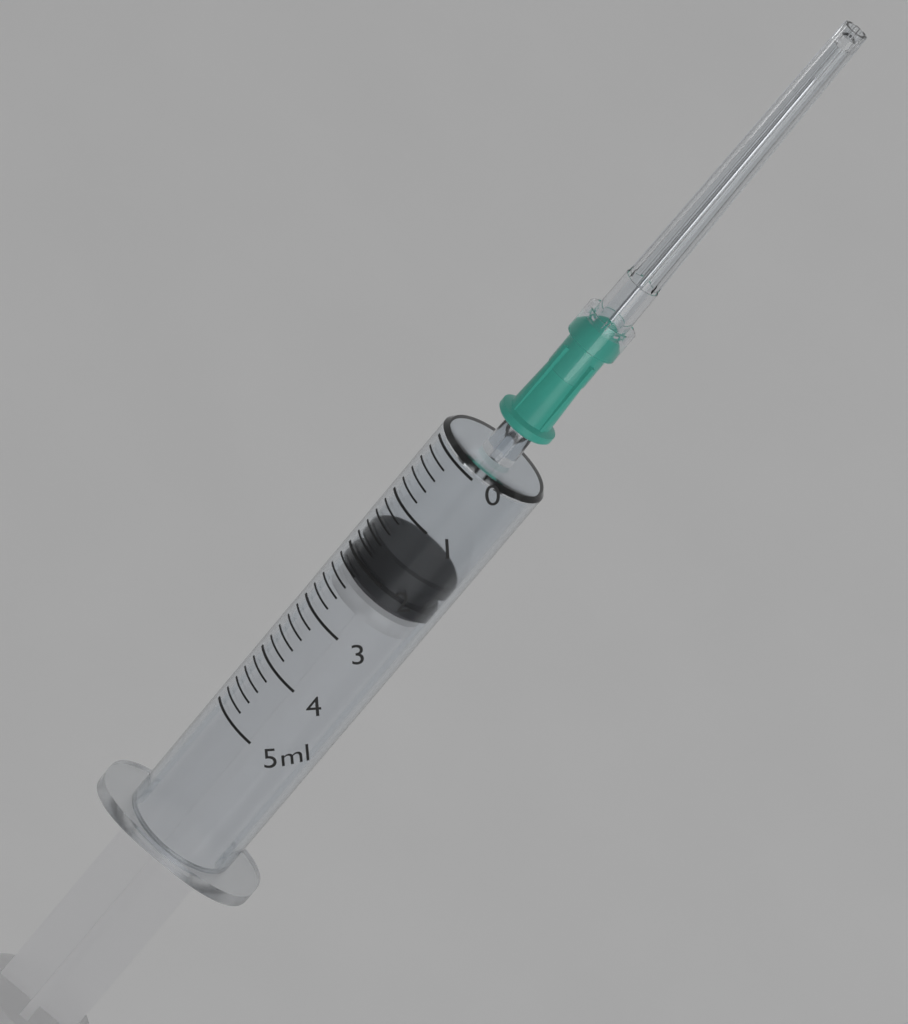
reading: 1.6 ml
